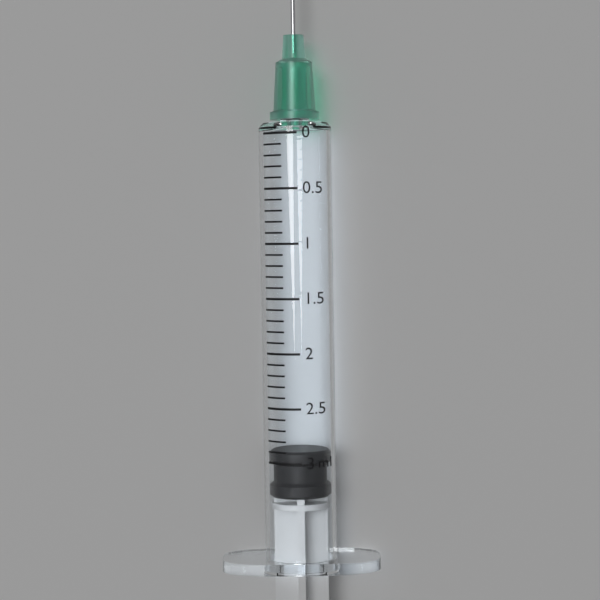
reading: 2.9 ml
